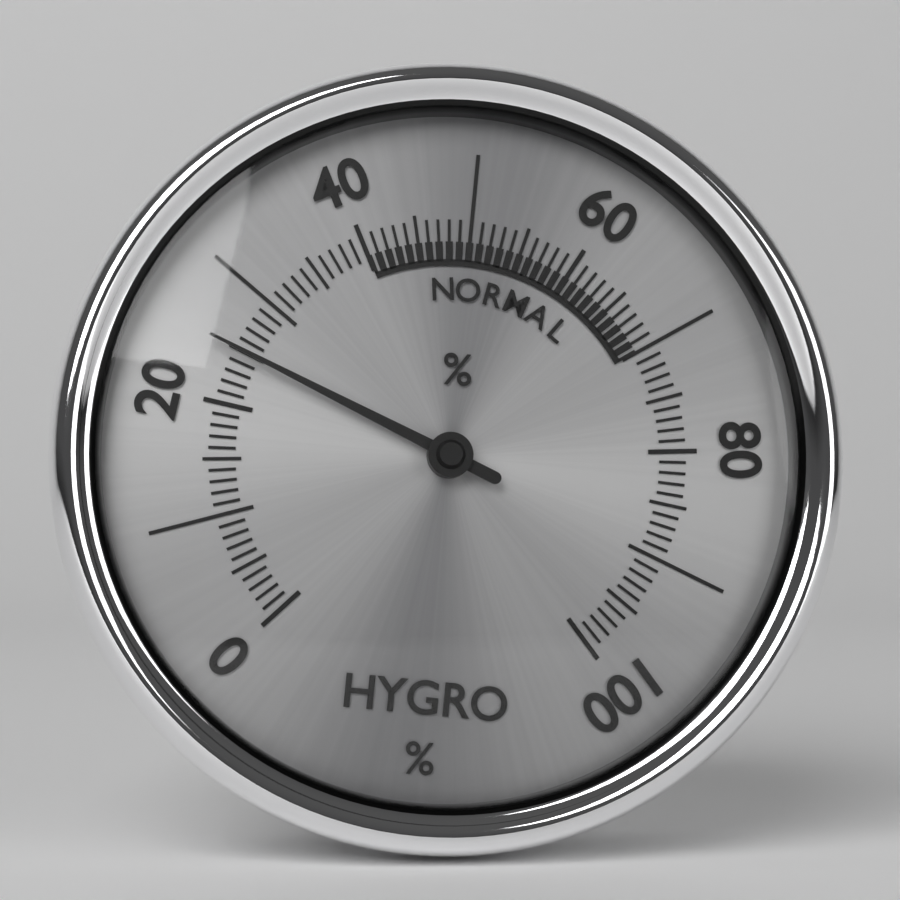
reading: 25 %
